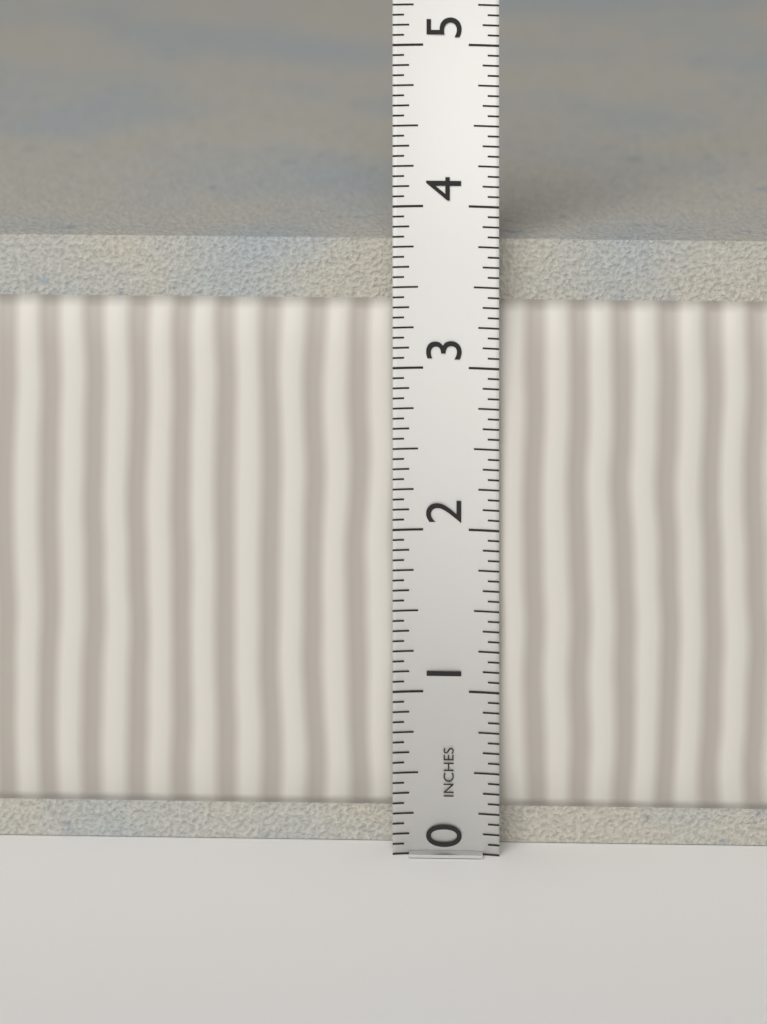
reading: 3.7500 in
